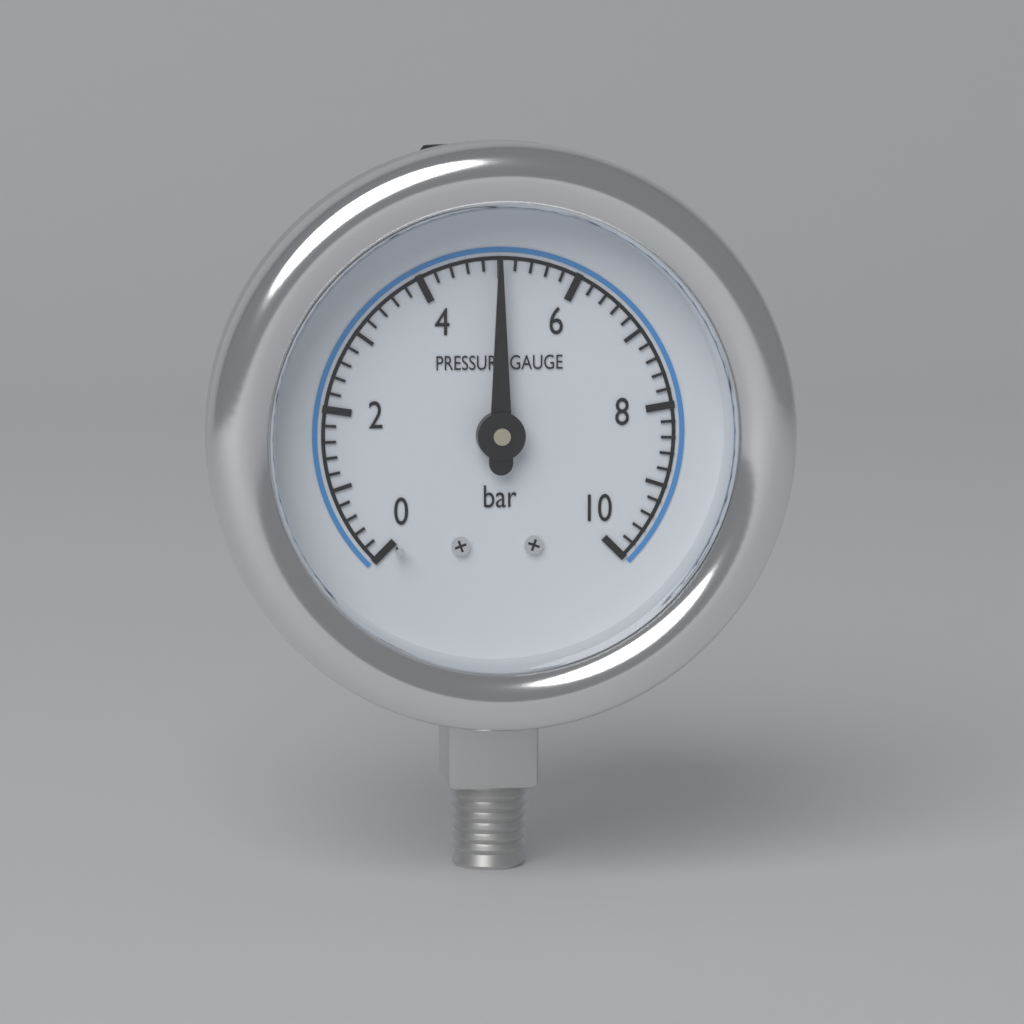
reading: 5.0 bar
